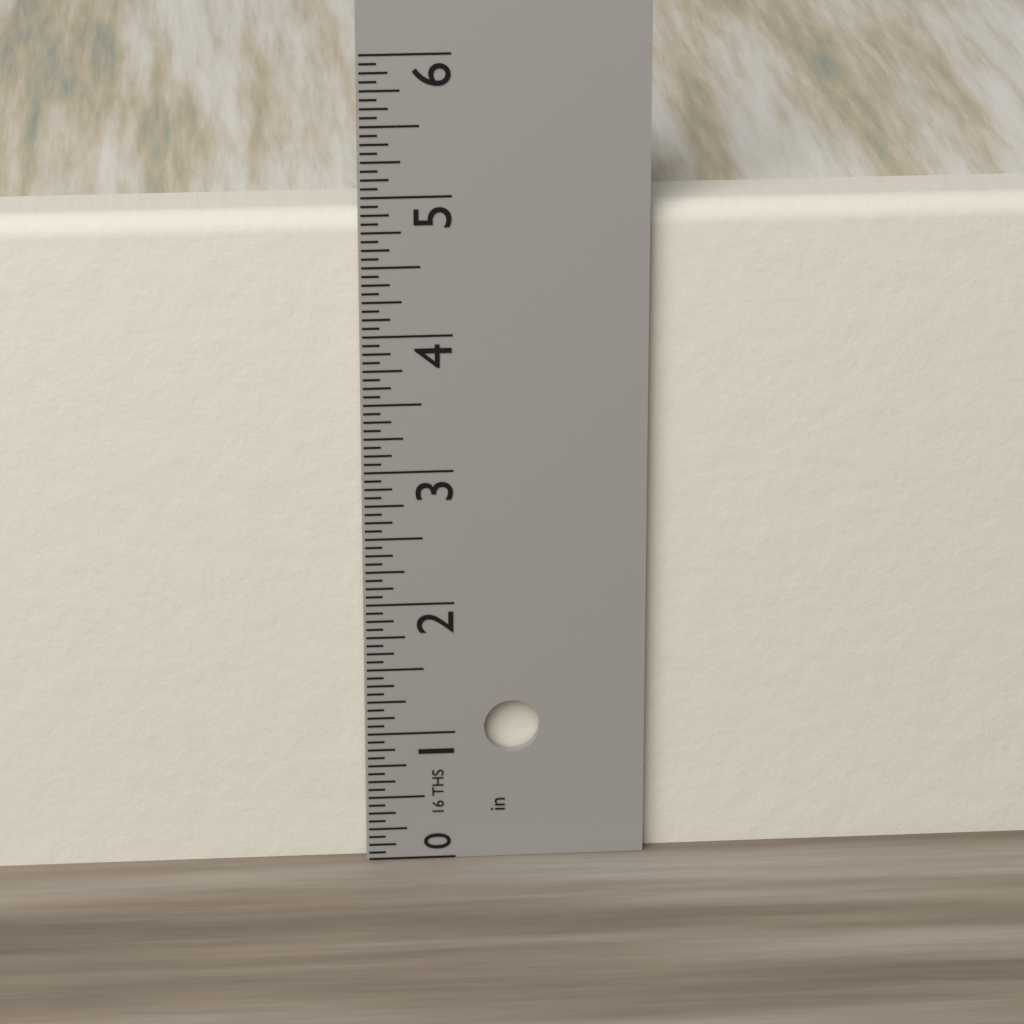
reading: 4.8750 in
